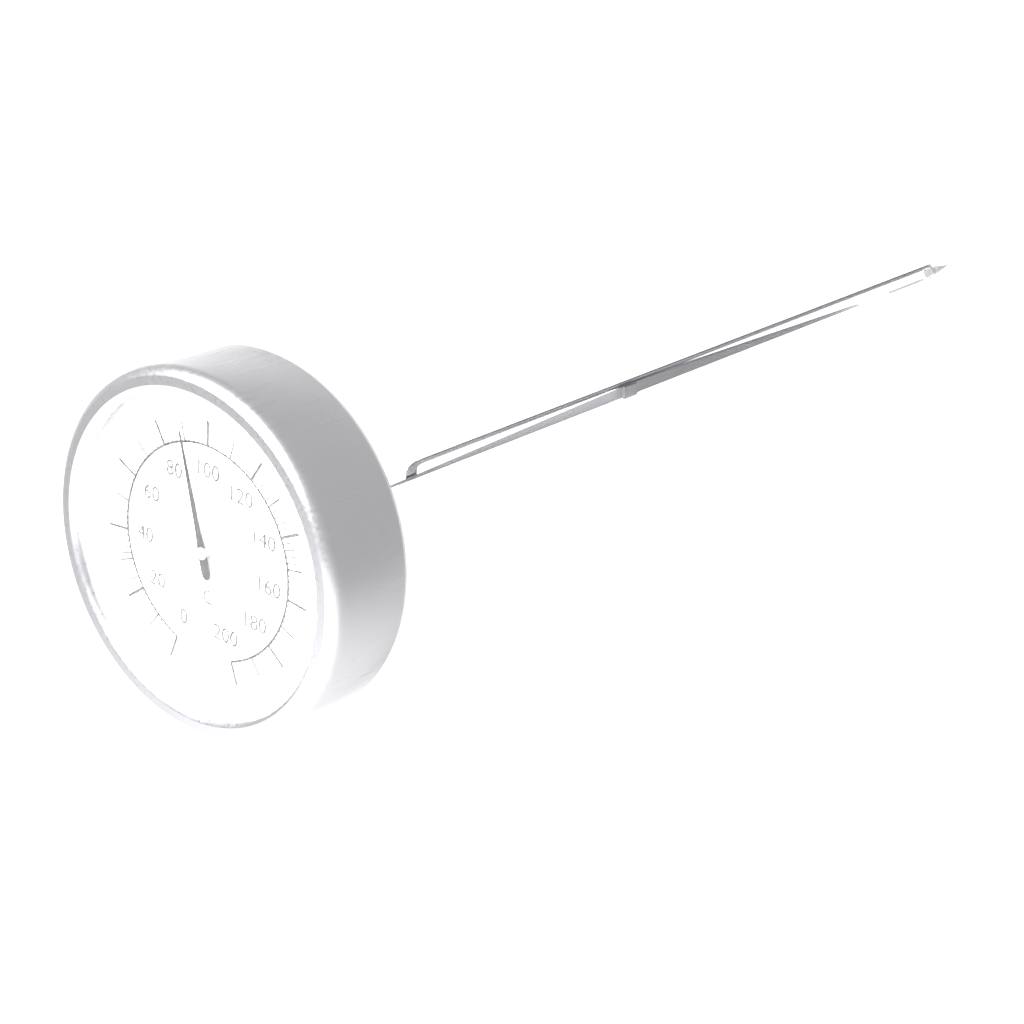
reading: 90 °C
